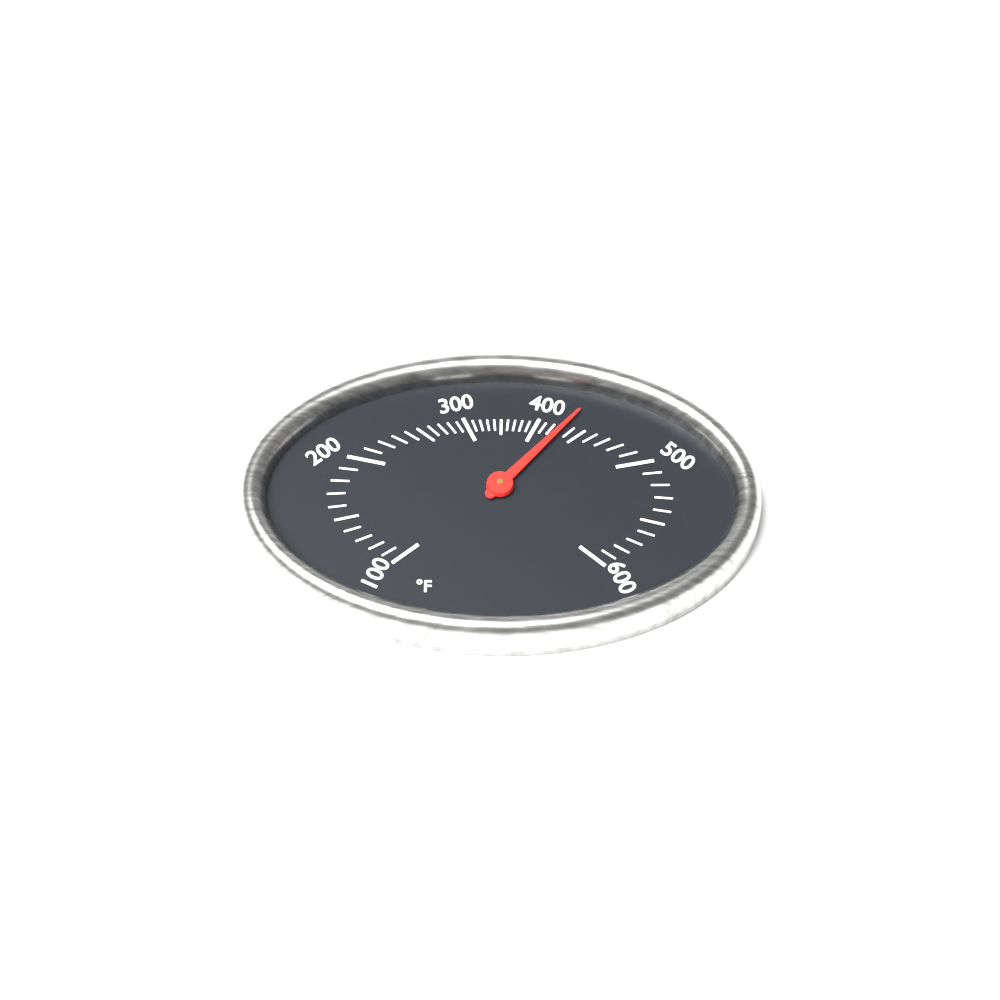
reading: 430 °F
